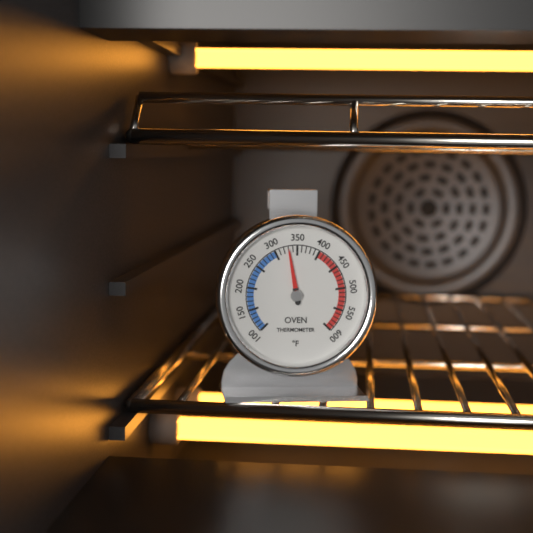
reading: 330 °F
